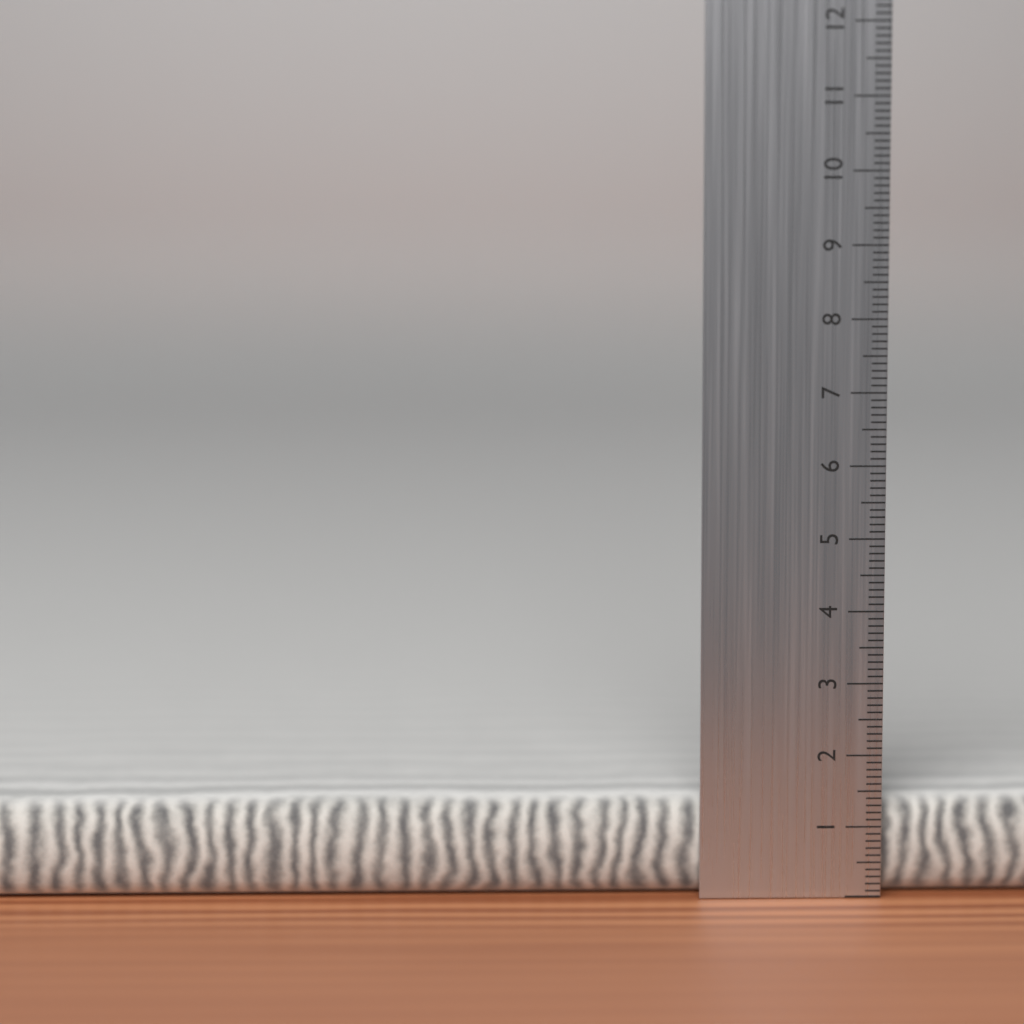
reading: 1.4 cm
